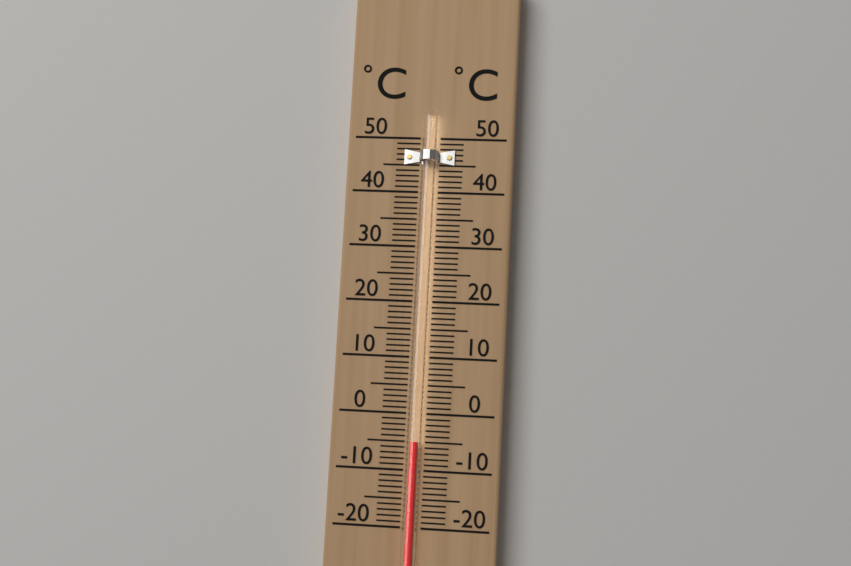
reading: -5 °C
